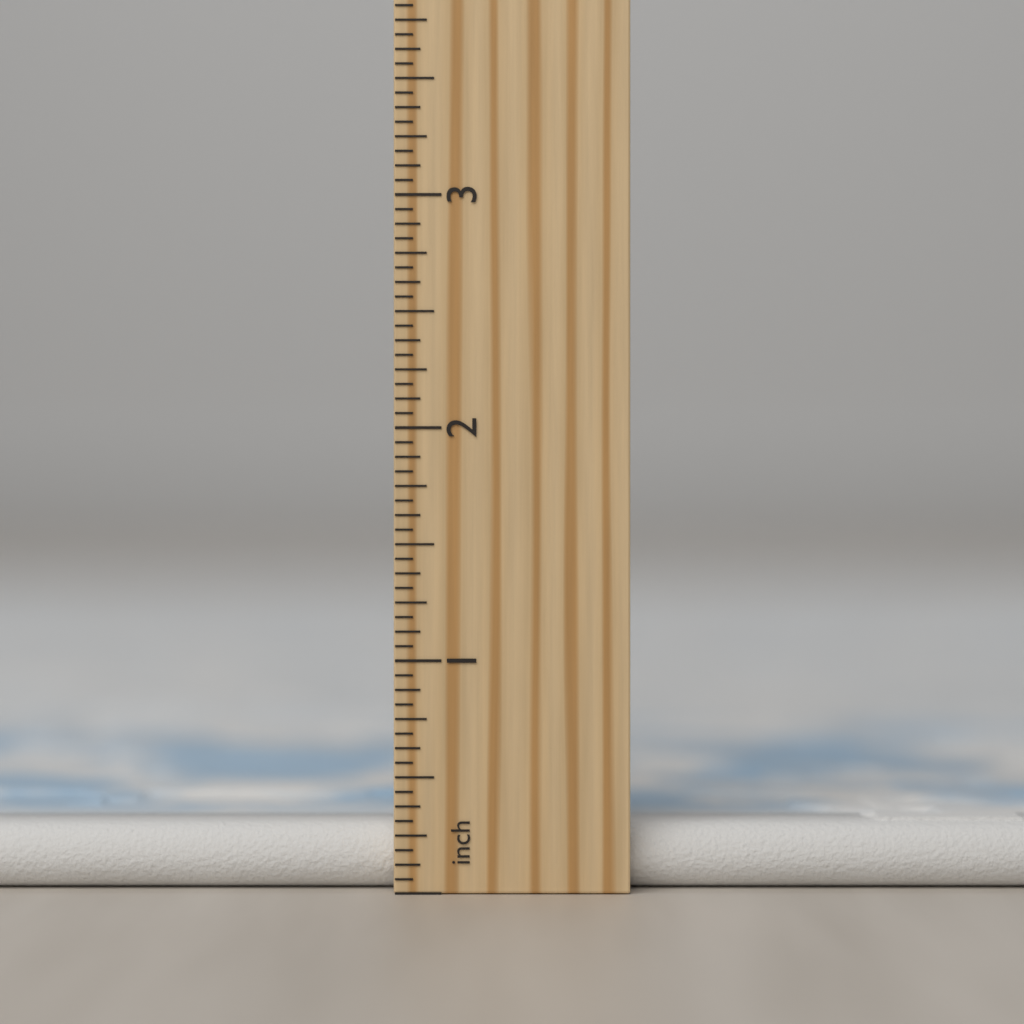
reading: 0.3000 inch
